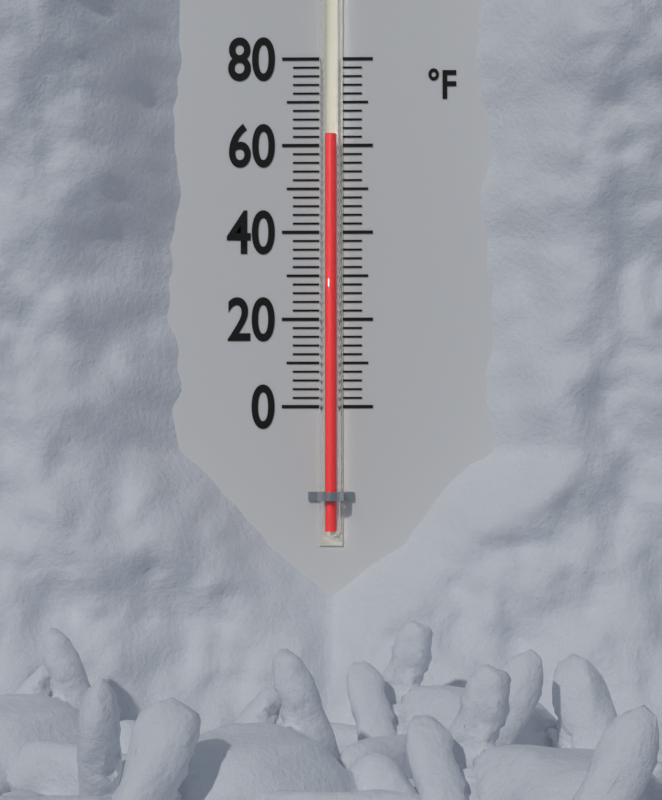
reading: 62 °F
